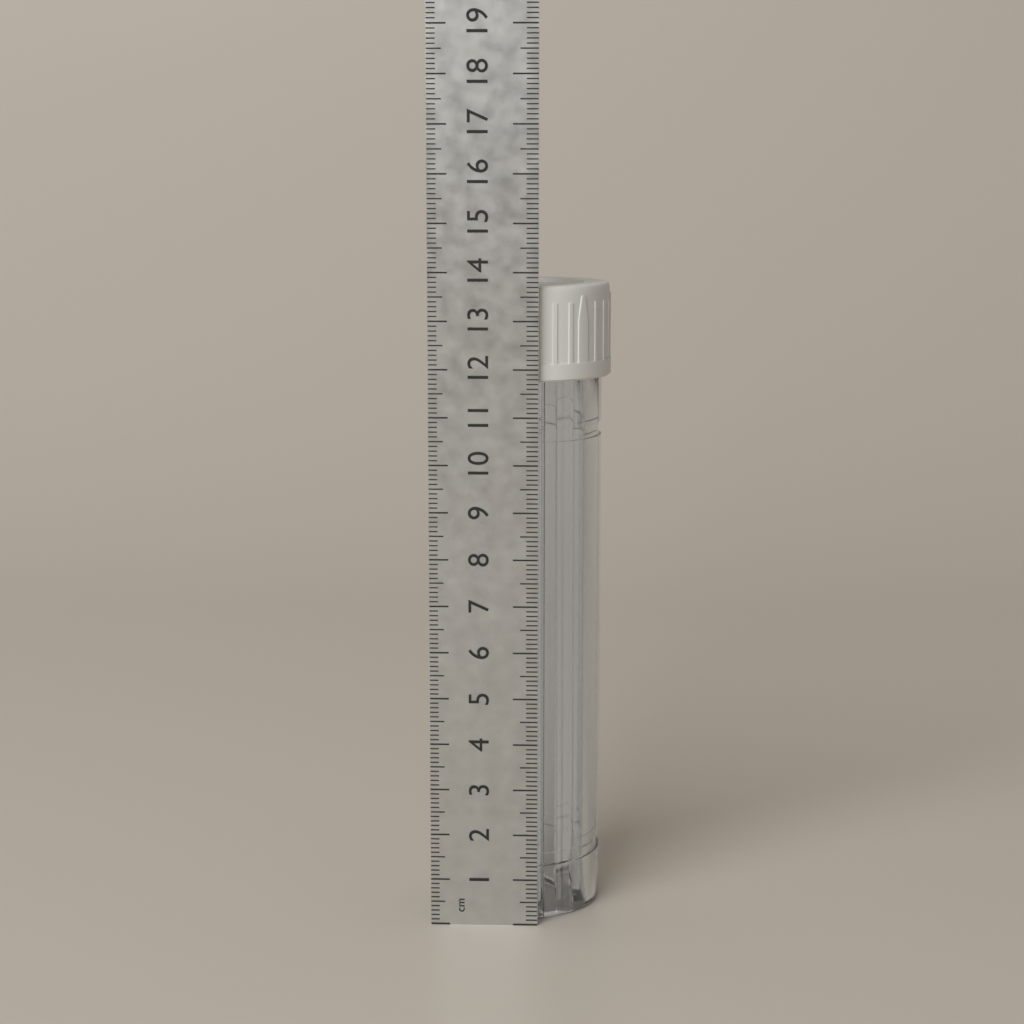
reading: 13.7 cm
